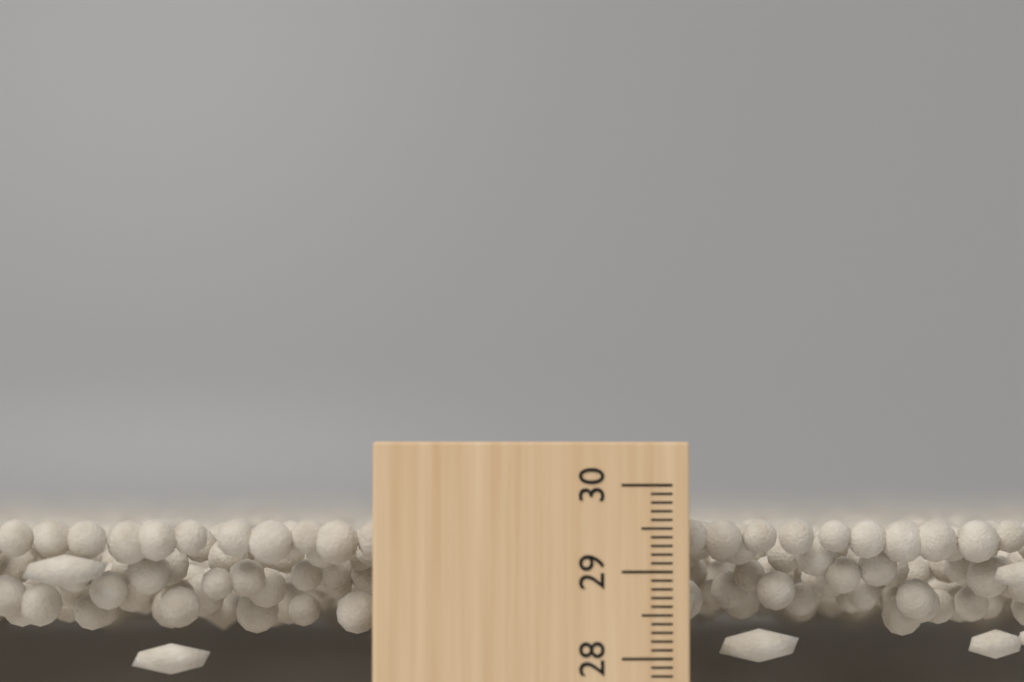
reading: 29.6 cm
